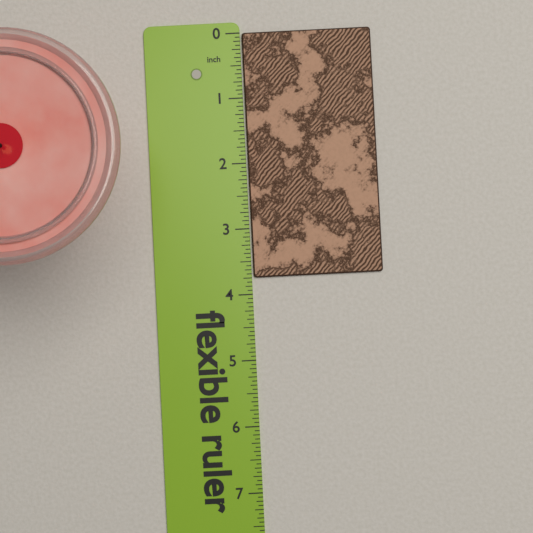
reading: 3.7500 in
